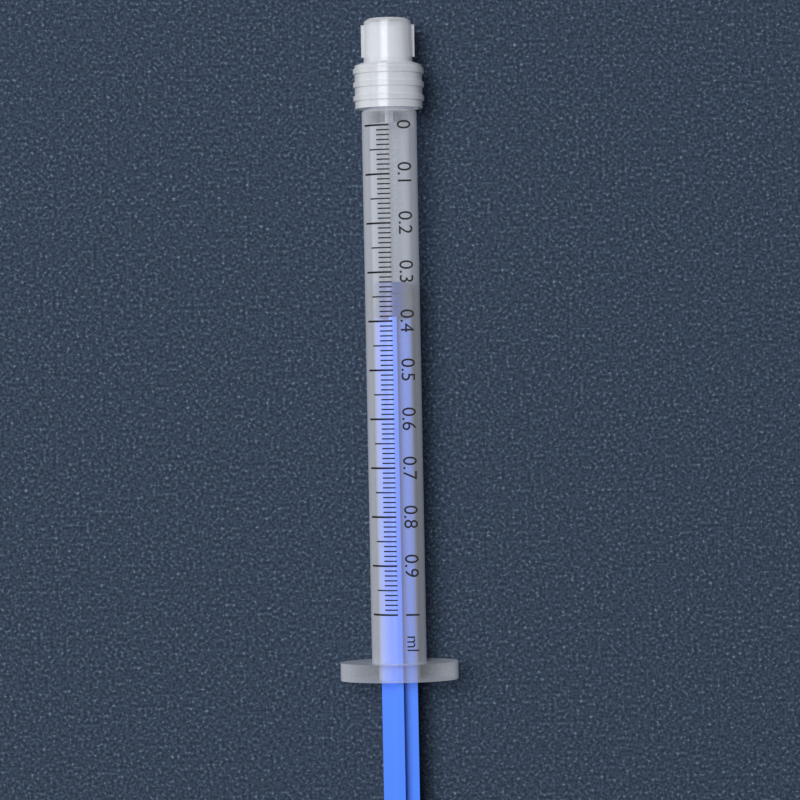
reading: 0.32 ml
